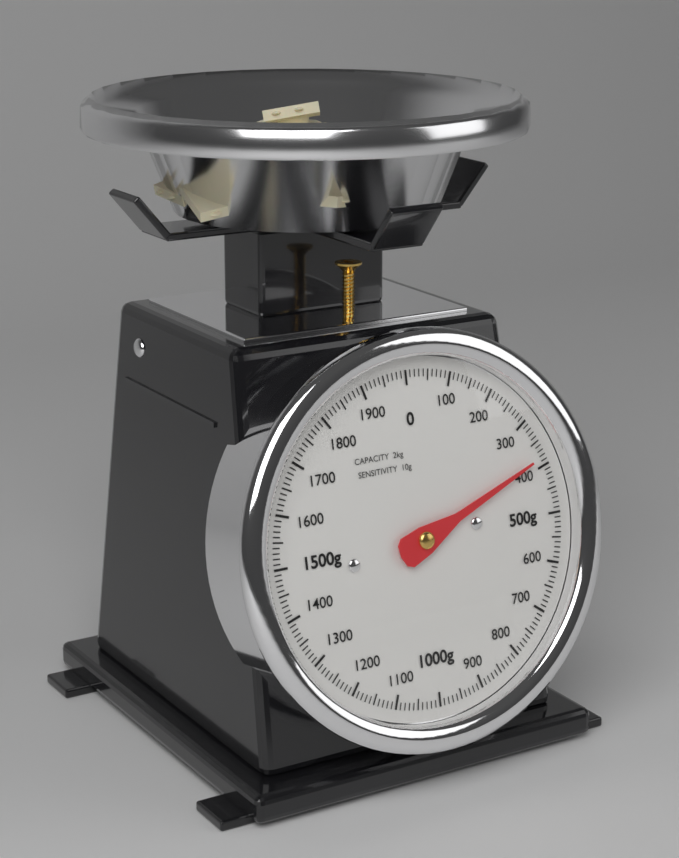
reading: 380 g
